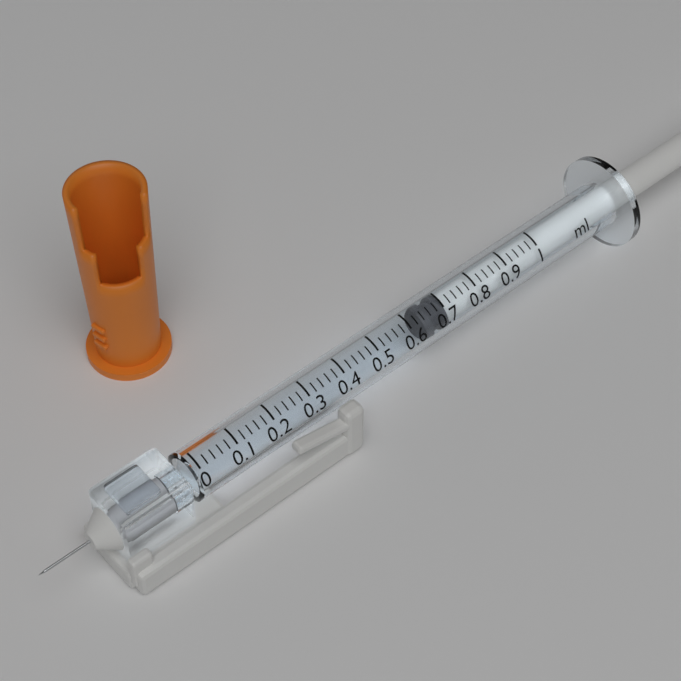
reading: 0.64 ml
